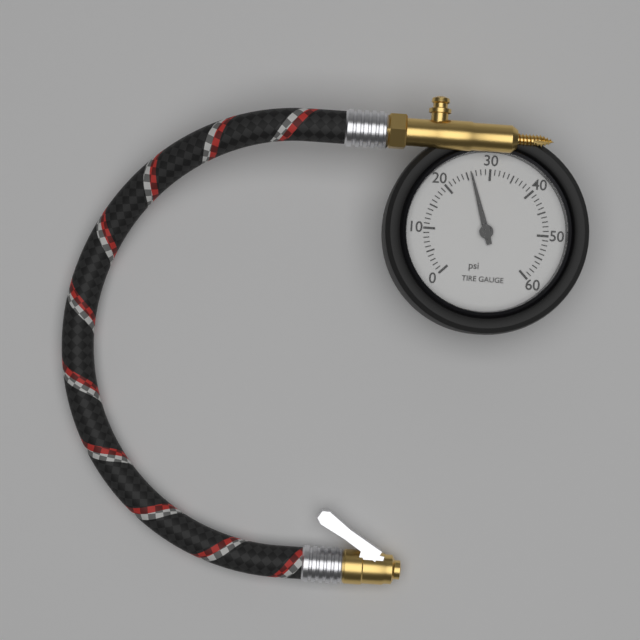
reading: 26 psi
